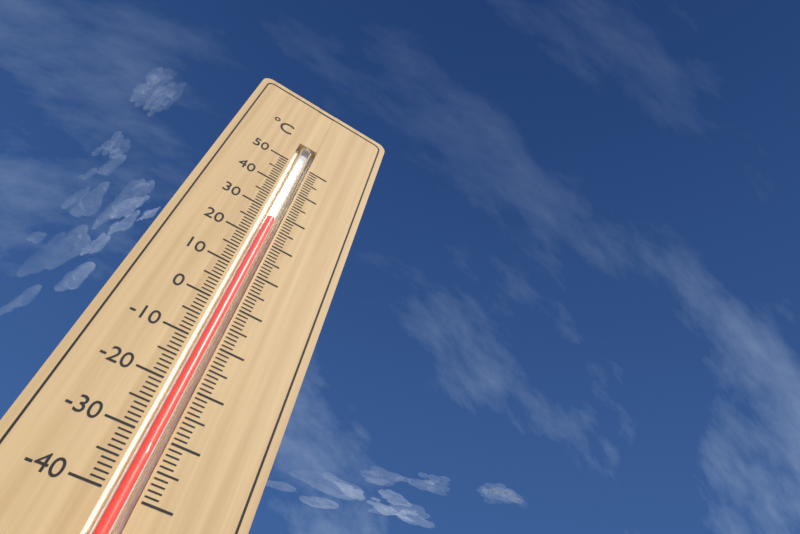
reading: 27 °C
